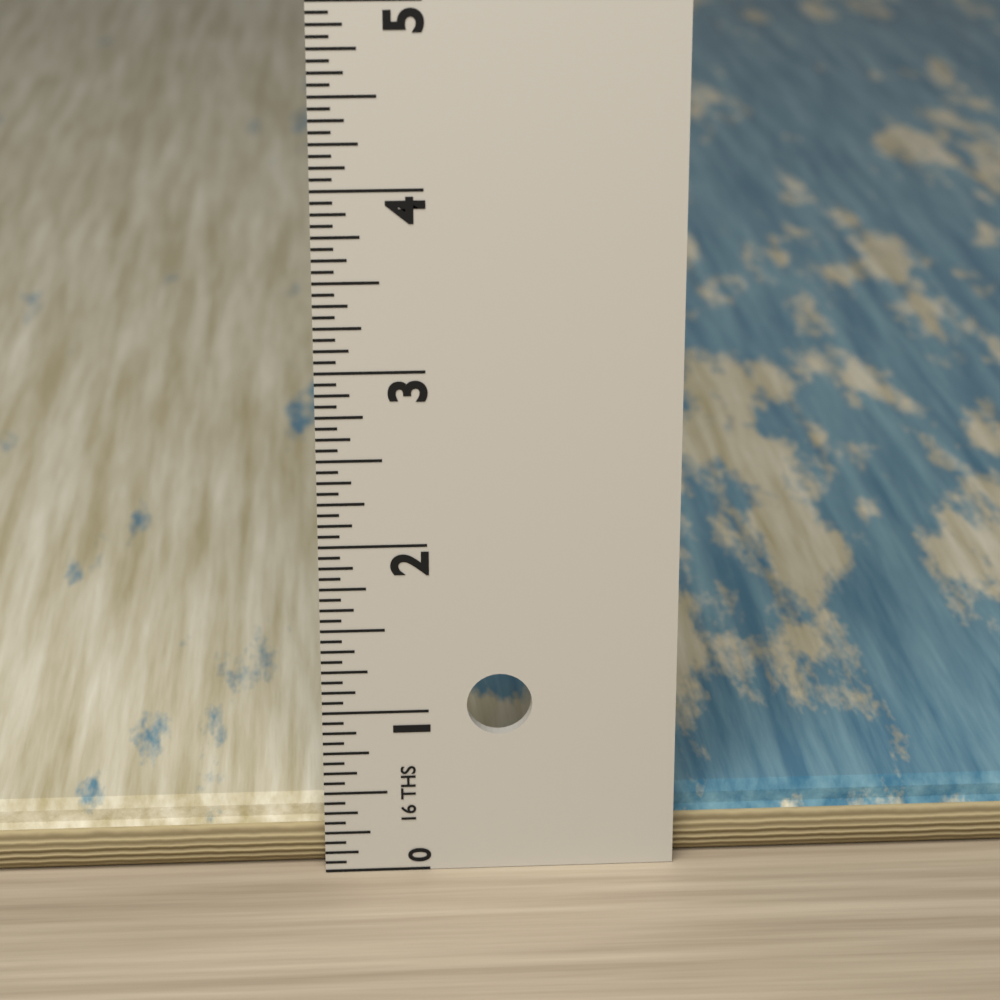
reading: 0.3750 in
